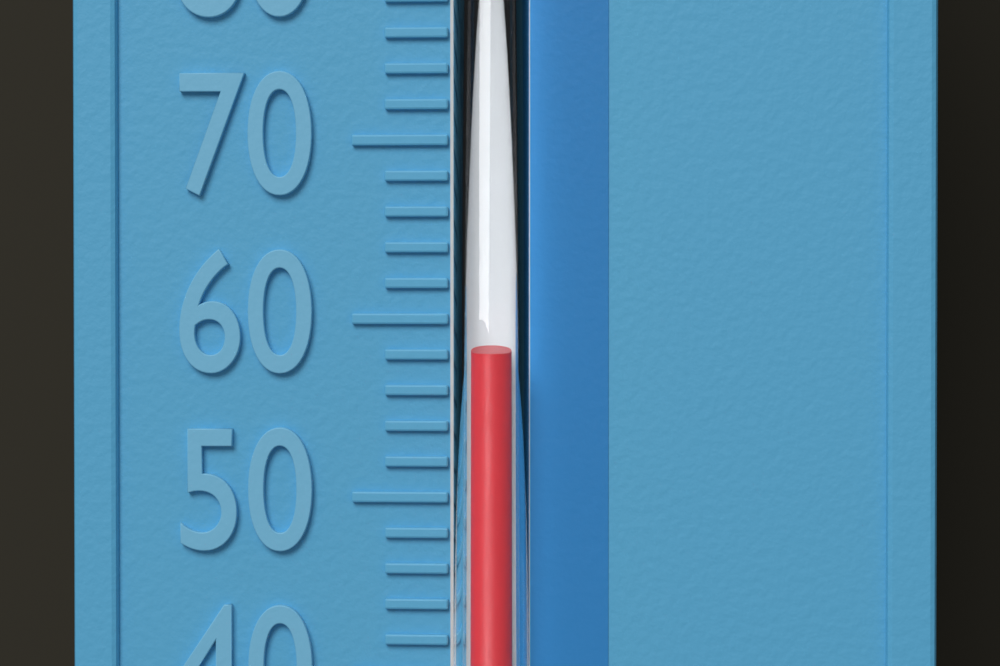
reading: 58 °F
